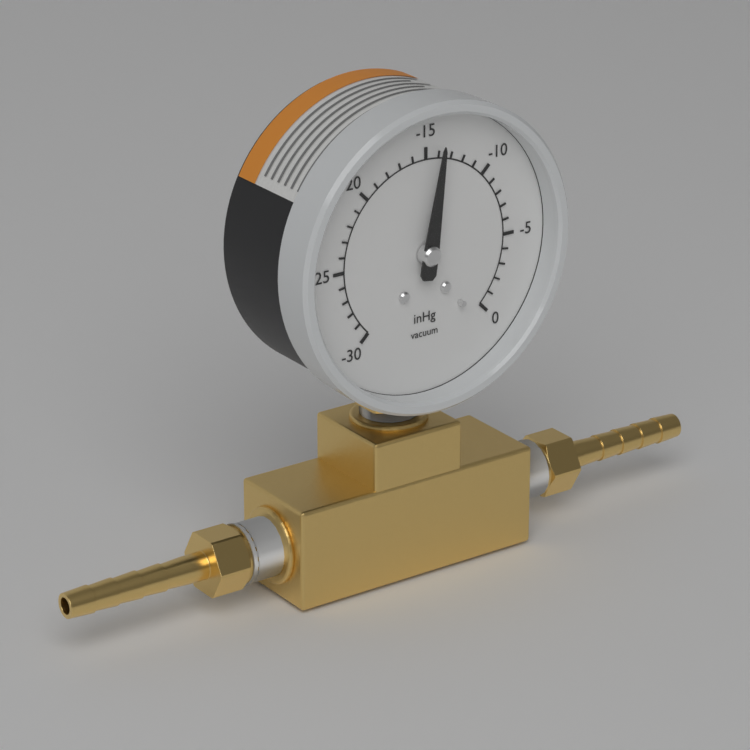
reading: -14 inHg
